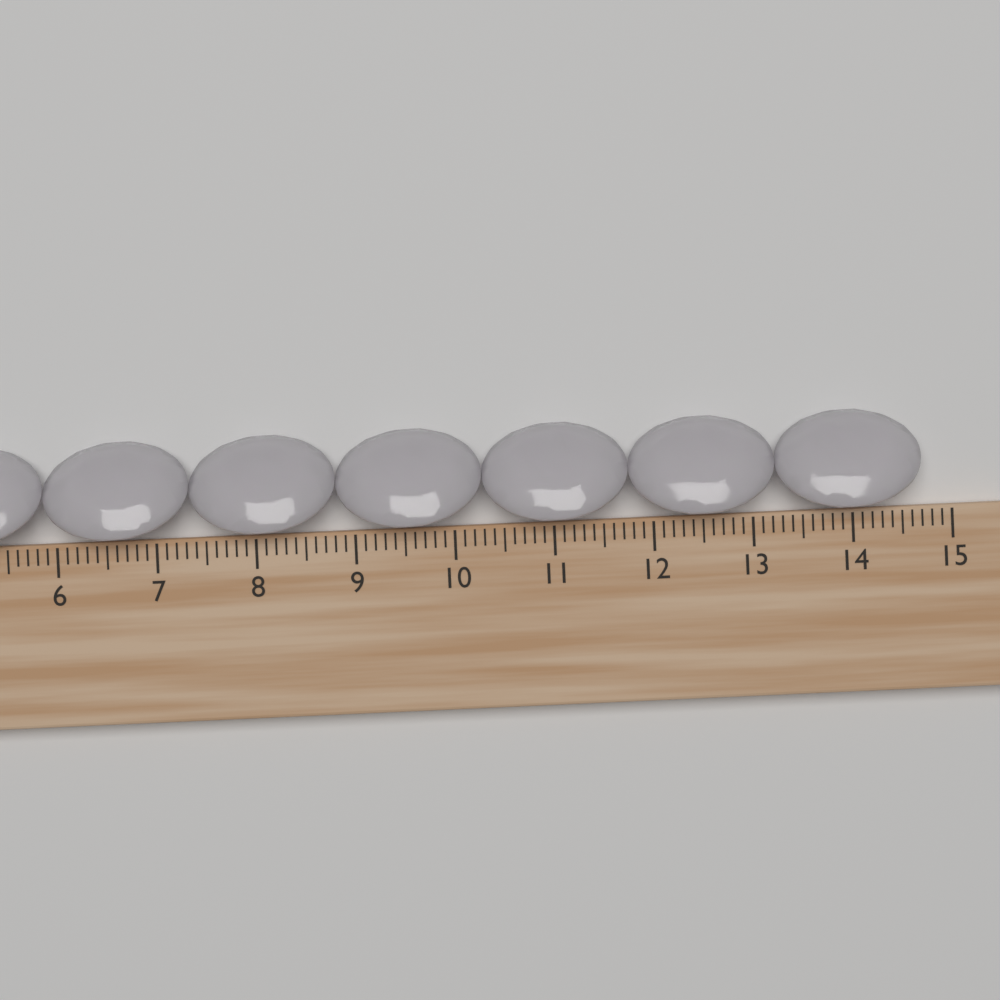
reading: 14.7 cm
